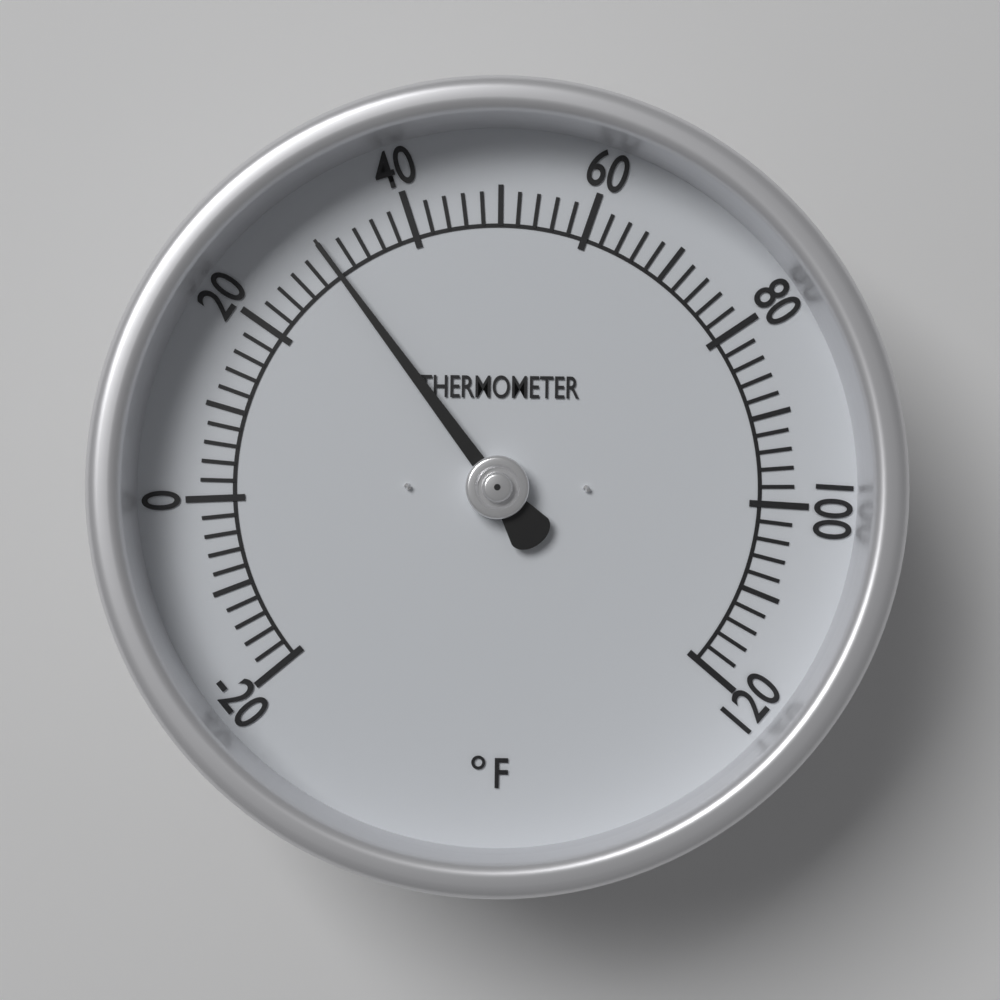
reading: 30 °F
